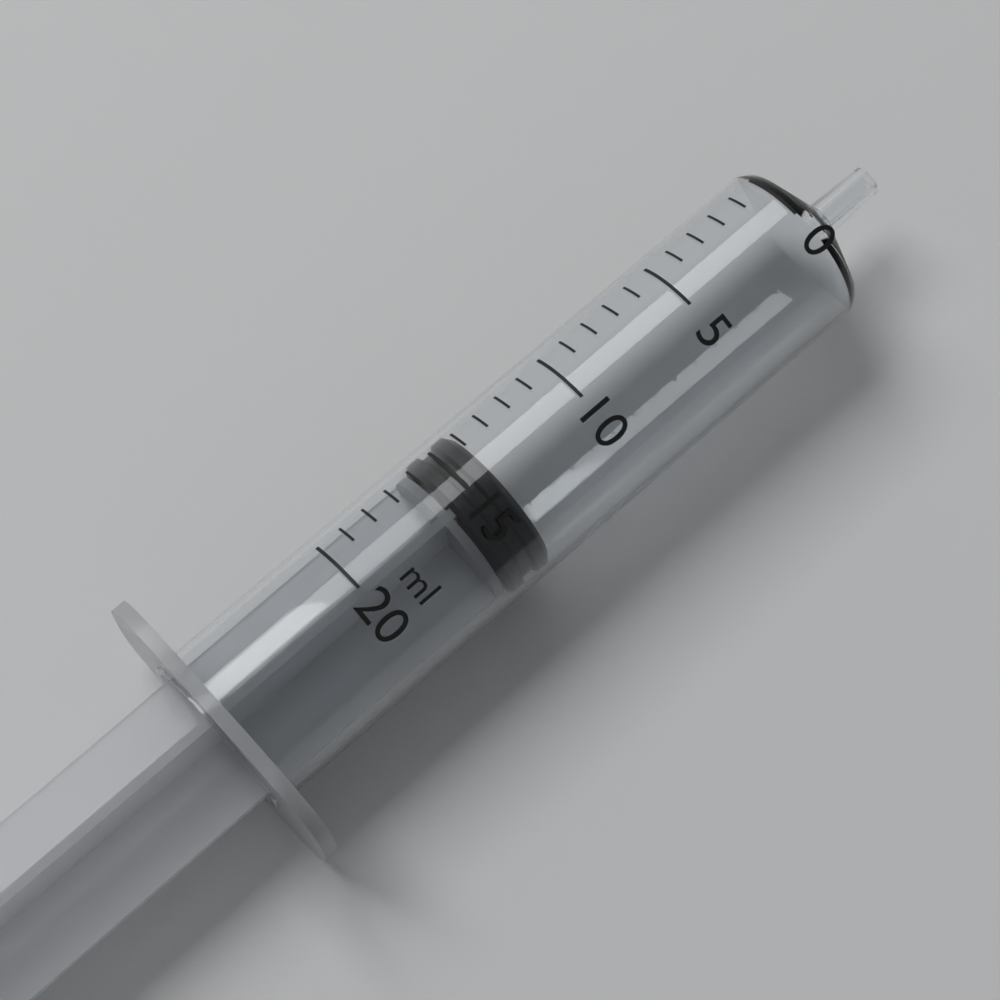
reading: 14 ml
